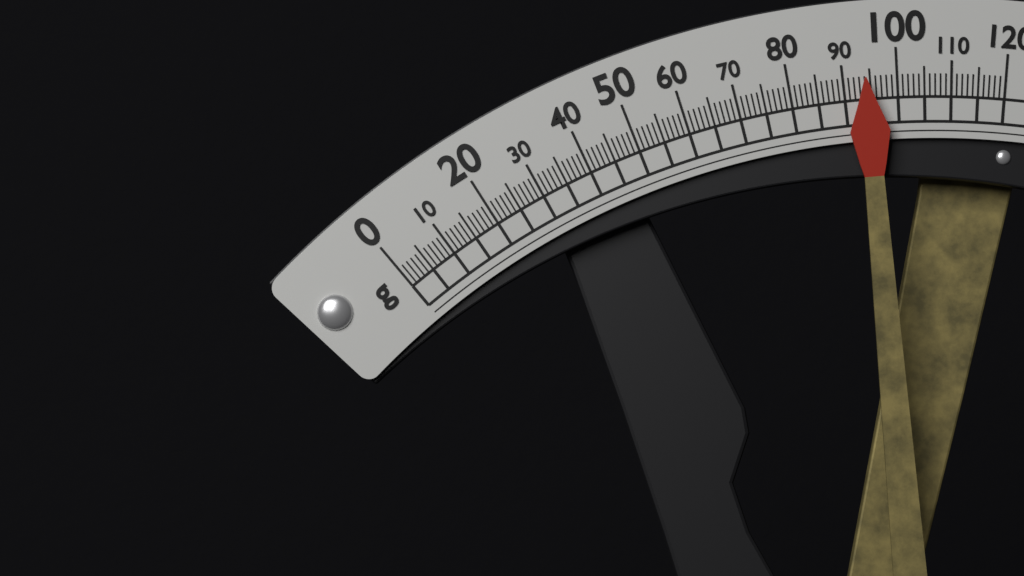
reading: 94 g
